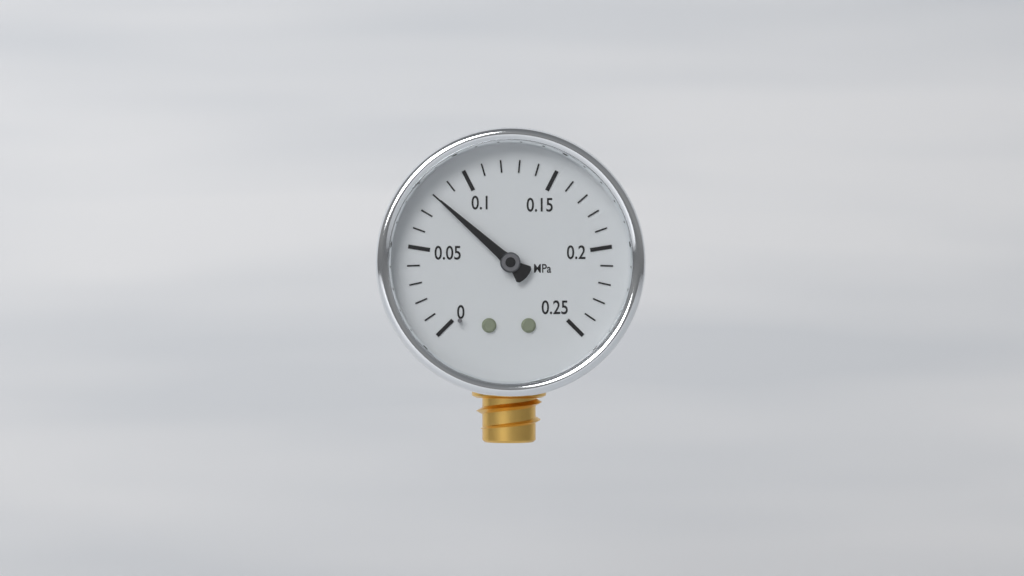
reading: 0.08 MPa
